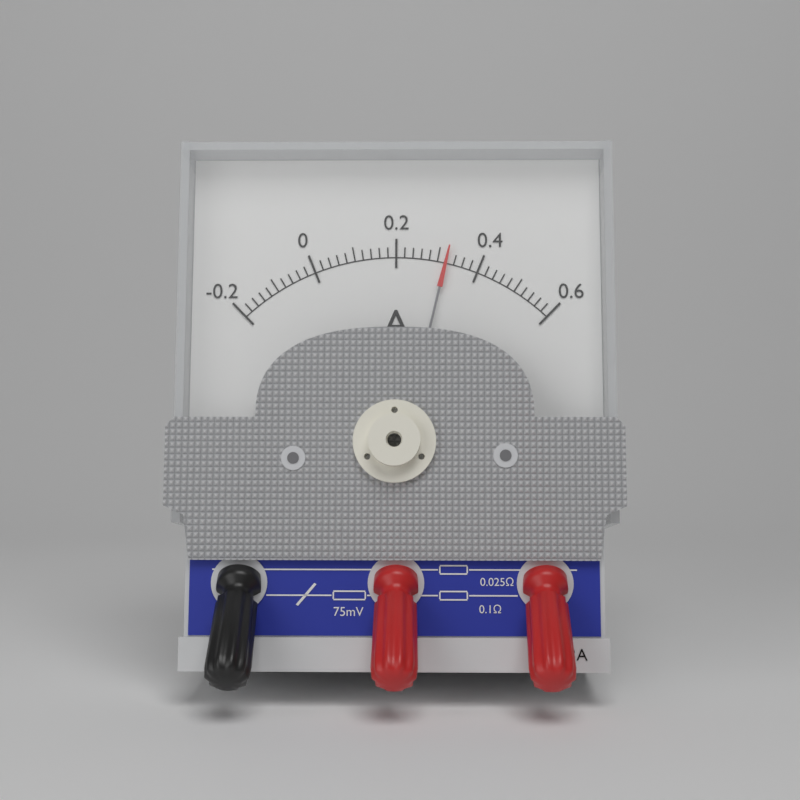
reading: 0.32 A
